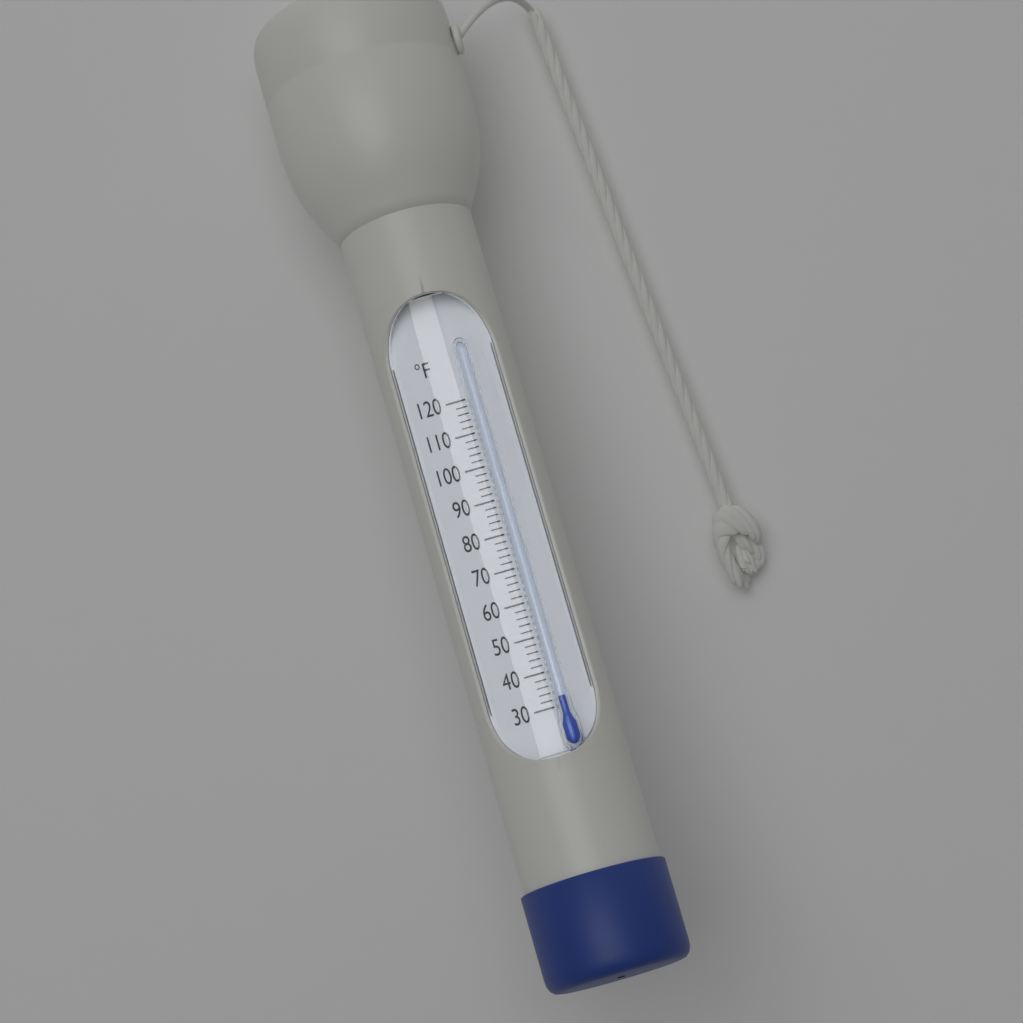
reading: 32 °F
